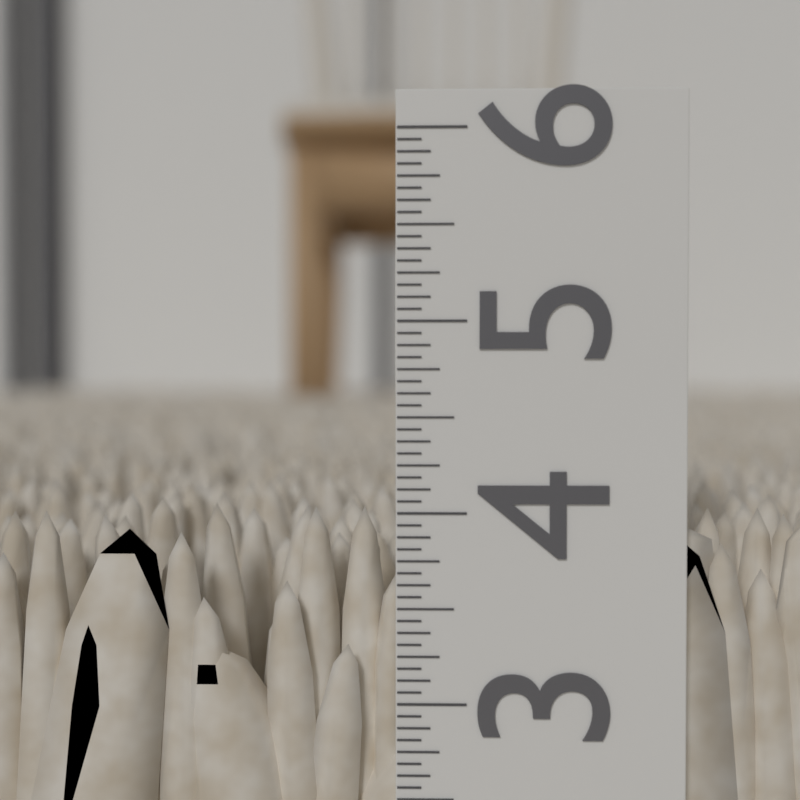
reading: 4.0000 in
